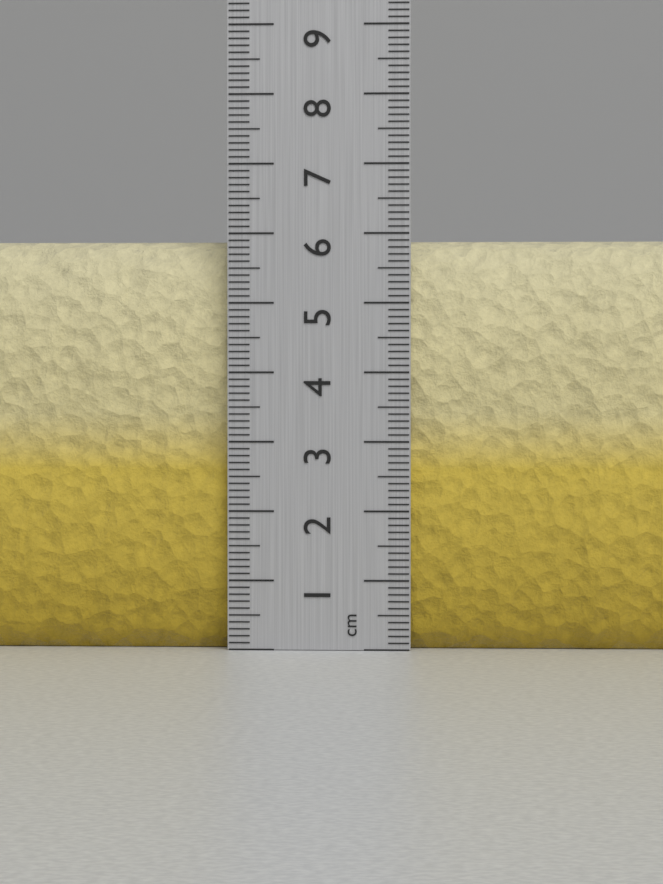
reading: 5.9 cm
